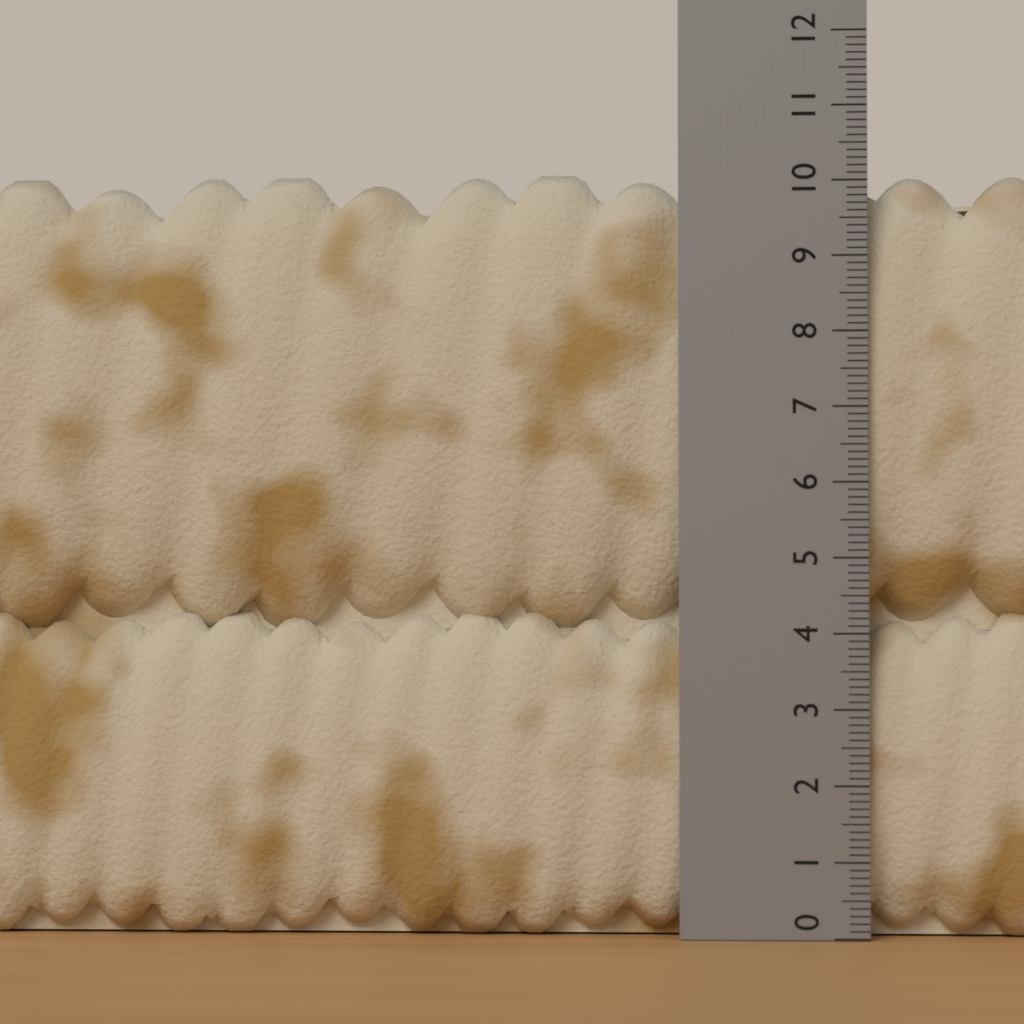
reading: 10.2 (no unit)
